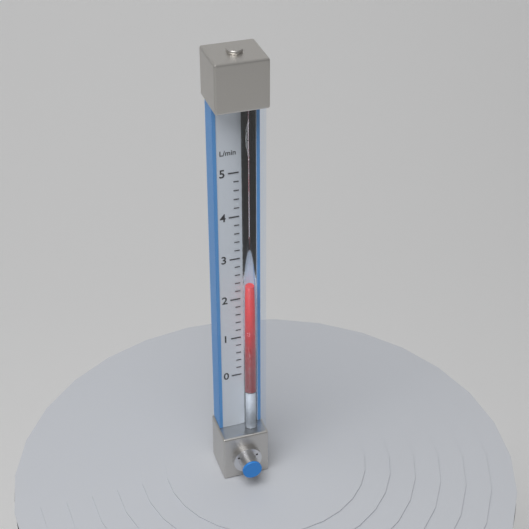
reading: 2.4 L/min
